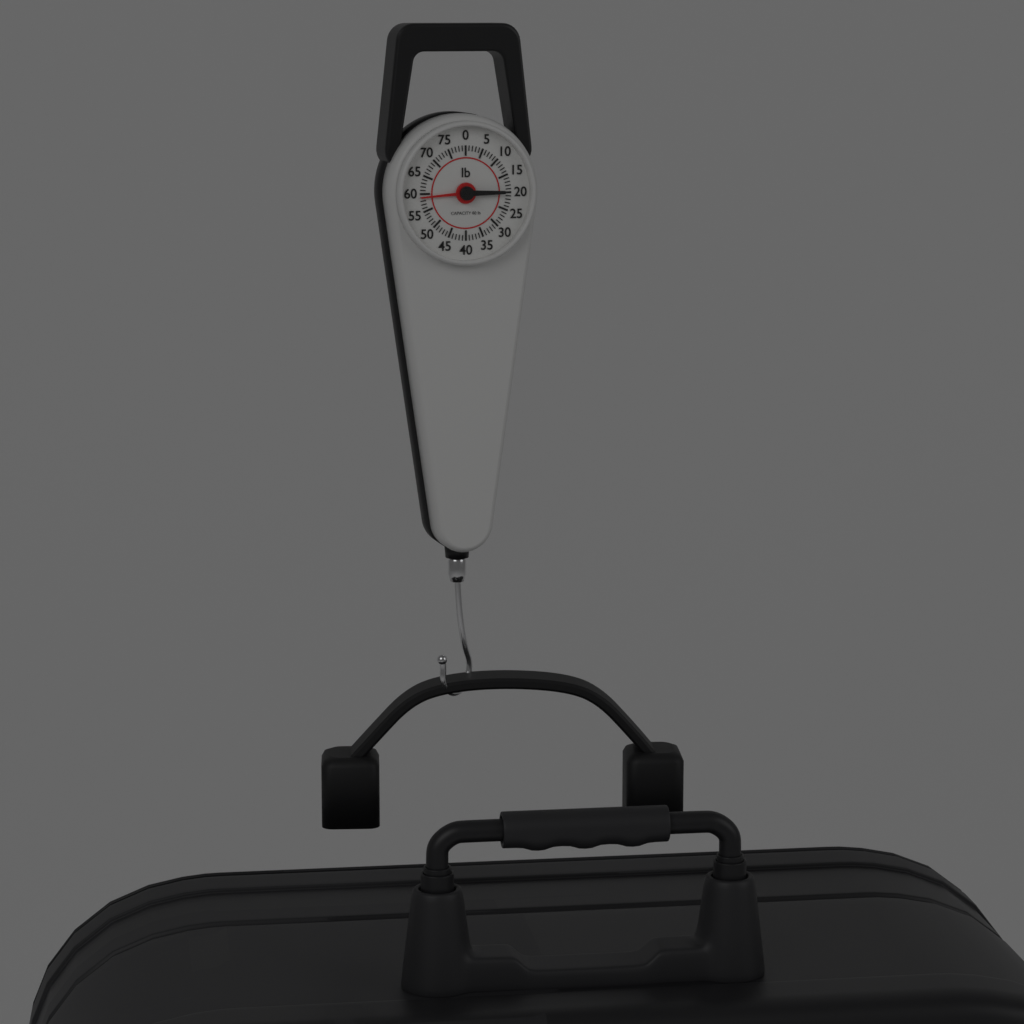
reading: 59 lb
